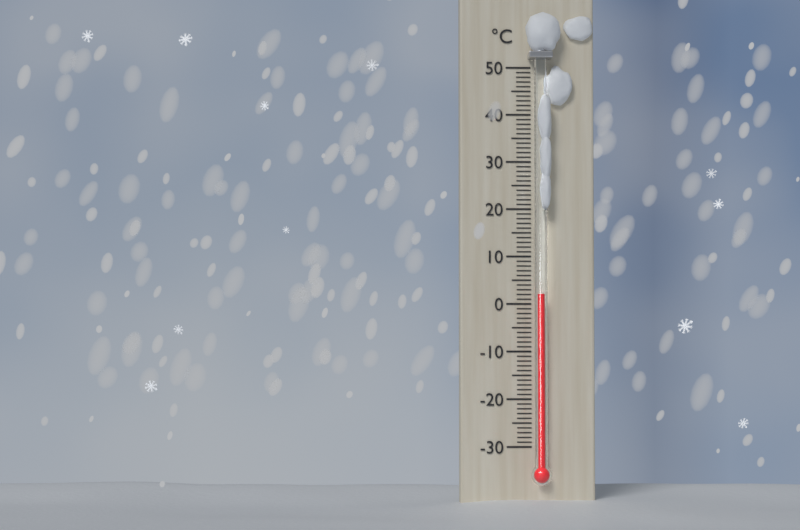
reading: 2 °C
